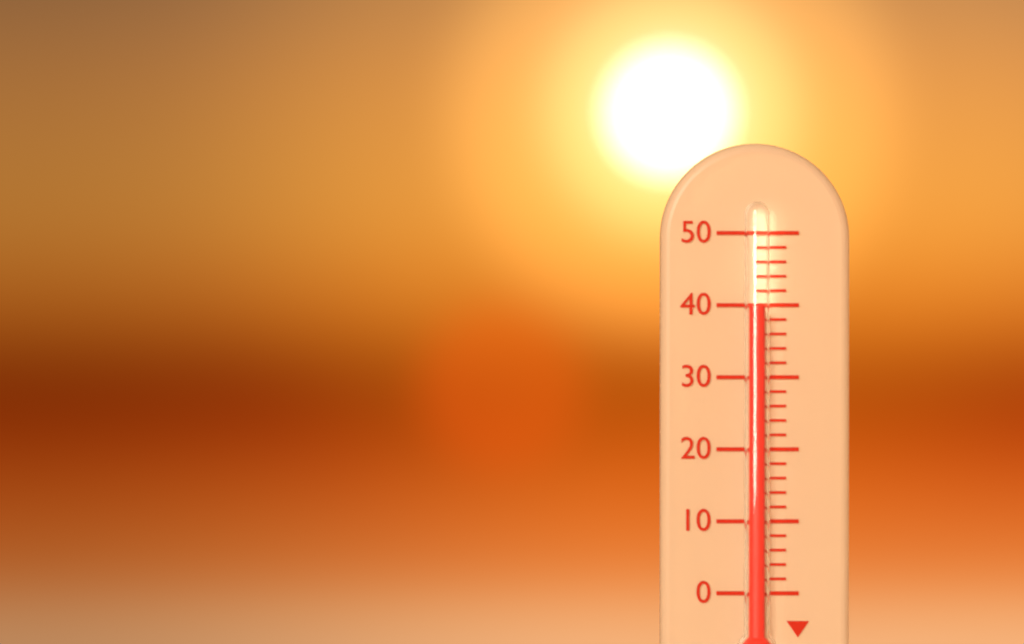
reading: 40 (no unit)
